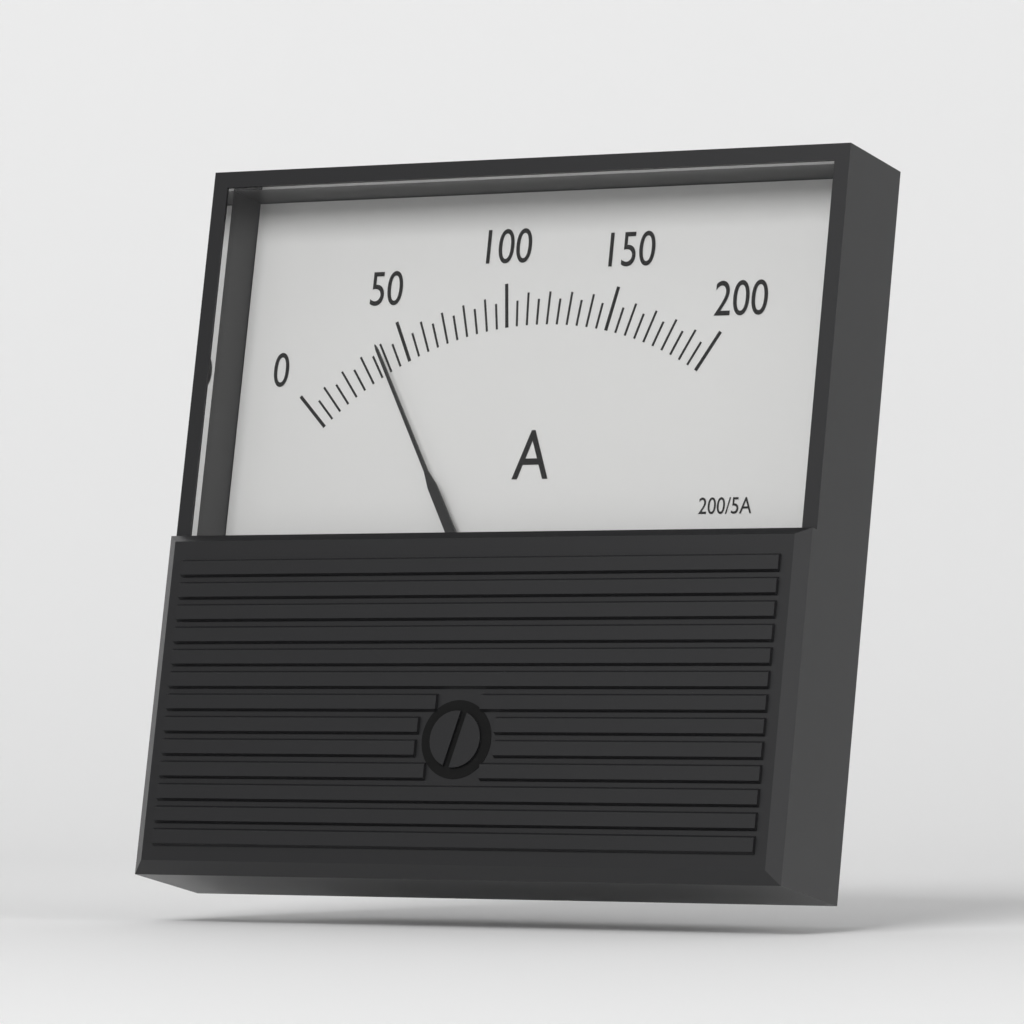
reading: 40 A
